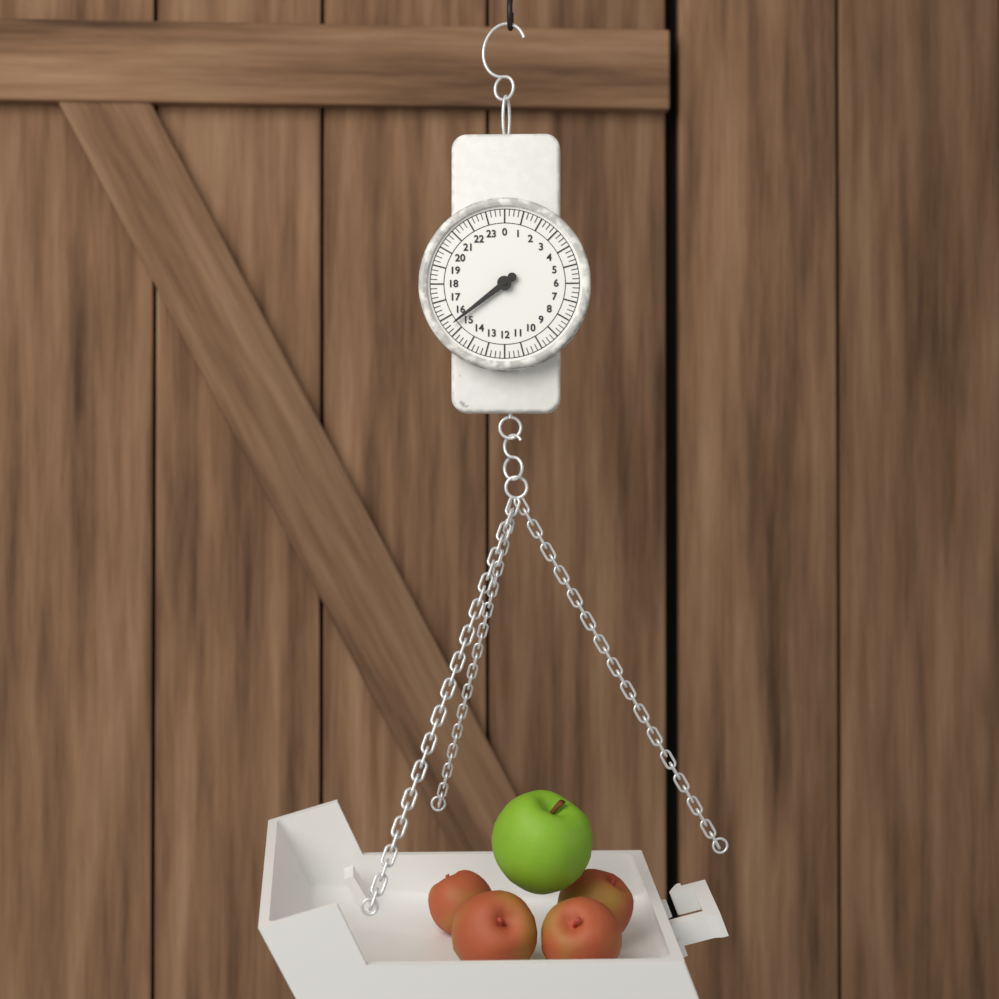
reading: 15.50 (no unit)
